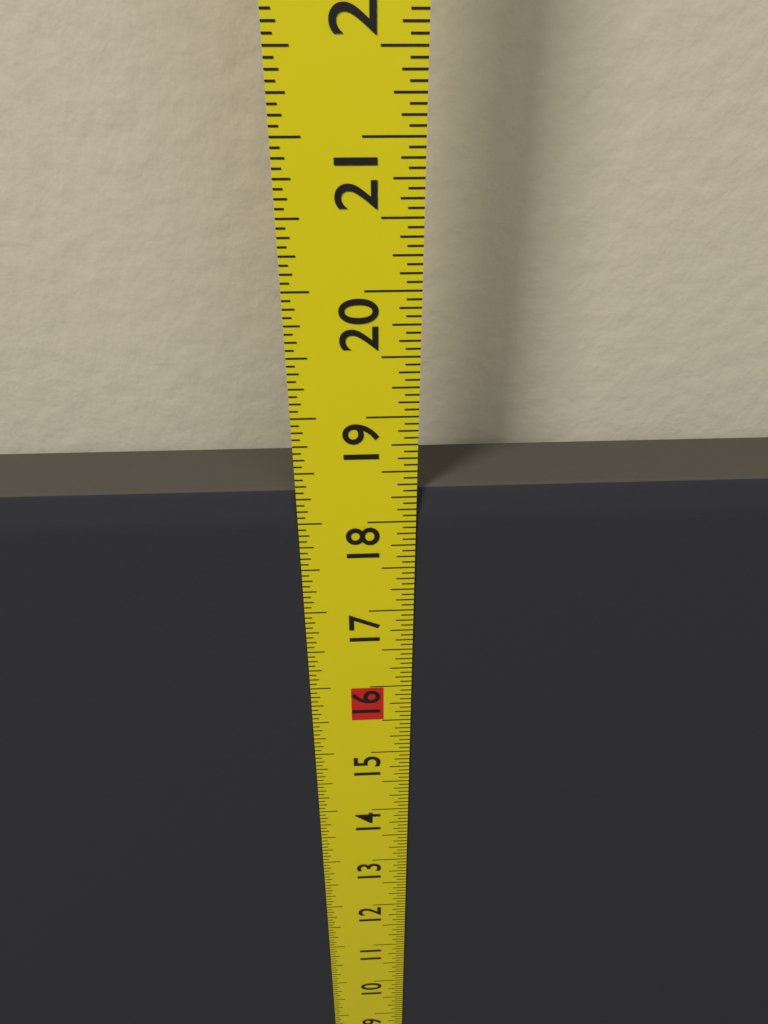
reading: 18.3125 in
